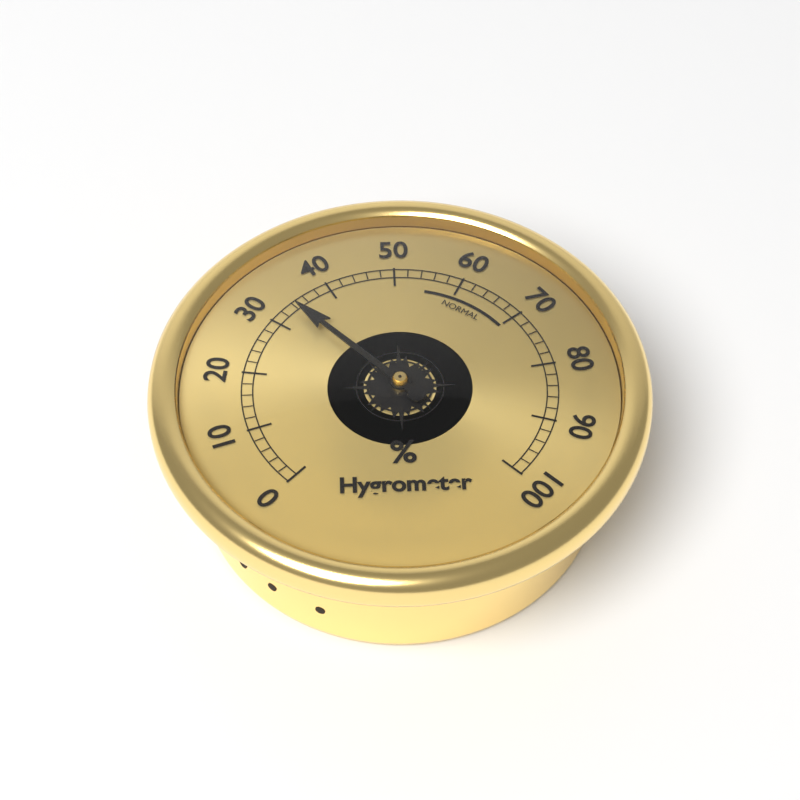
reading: 34 %
